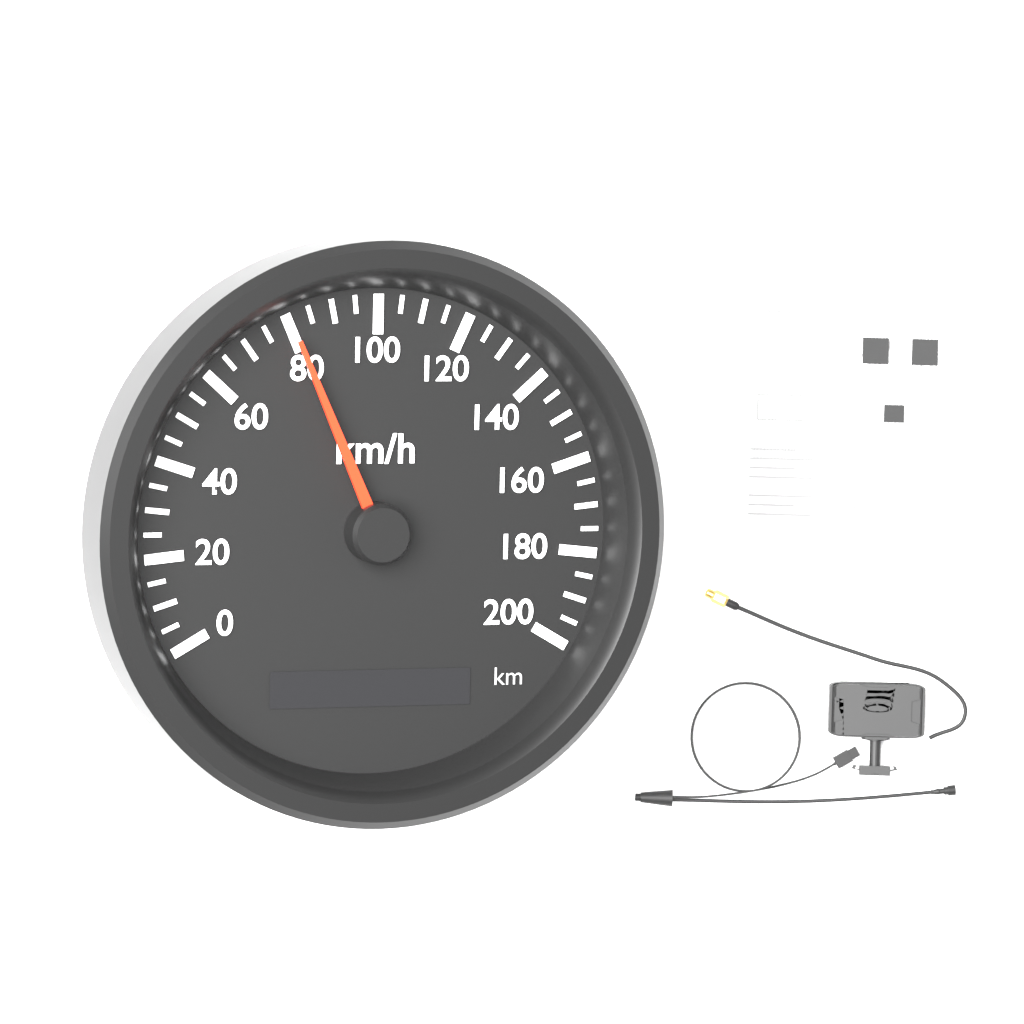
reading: 80 km/h
